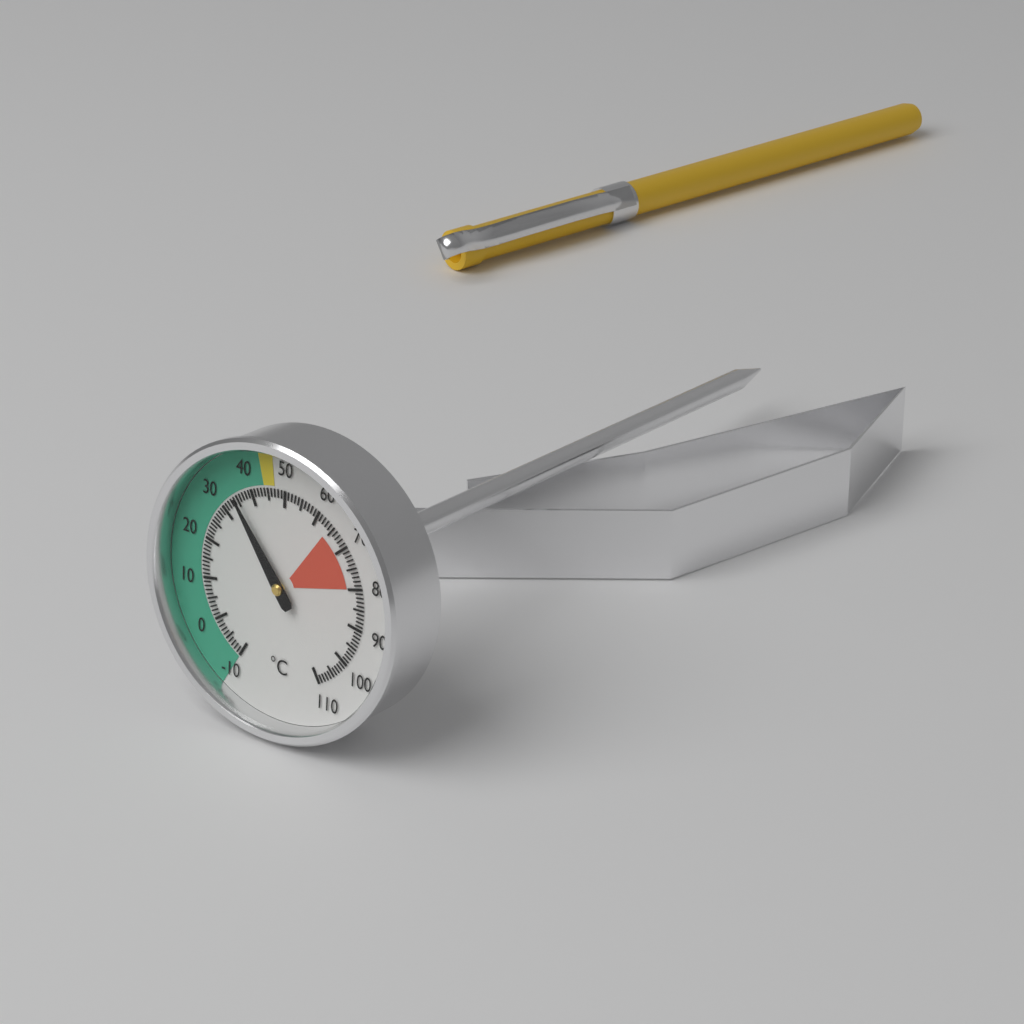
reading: 35 °C
